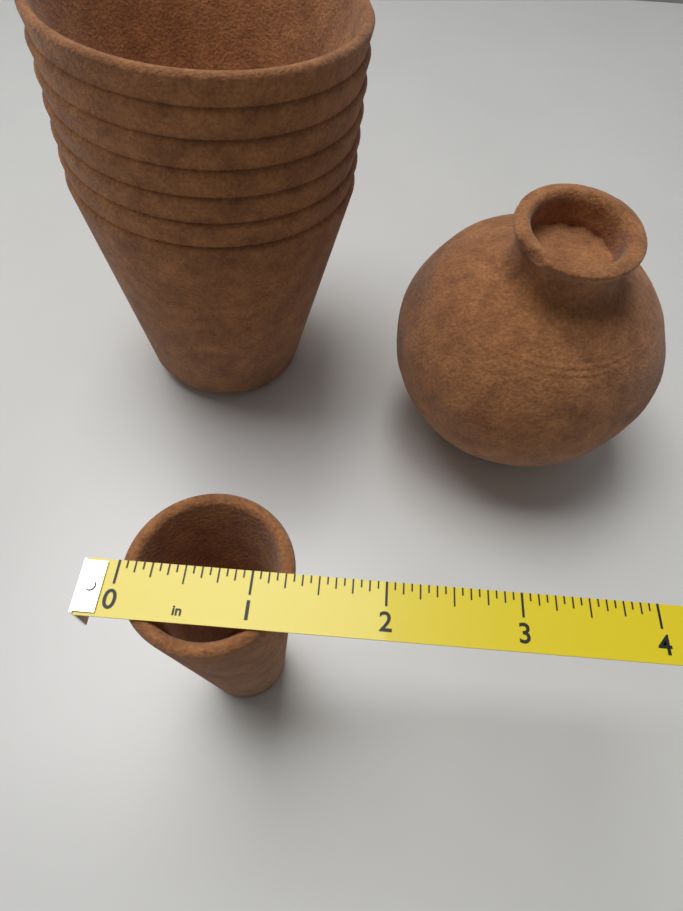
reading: 1.3125 in
